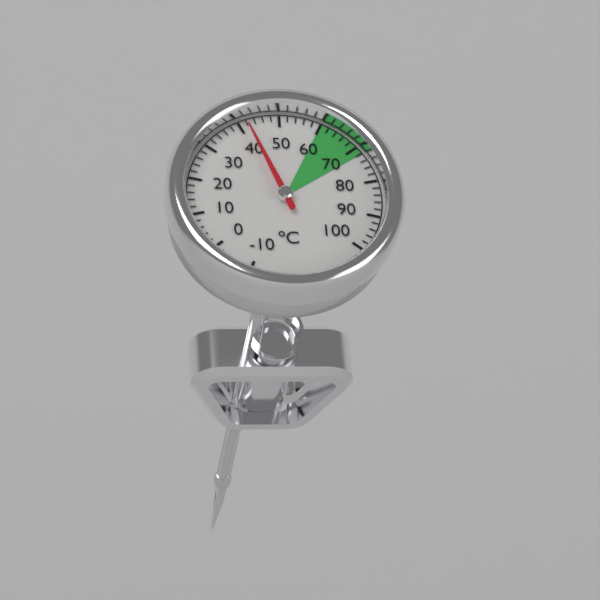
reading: 42 °C
